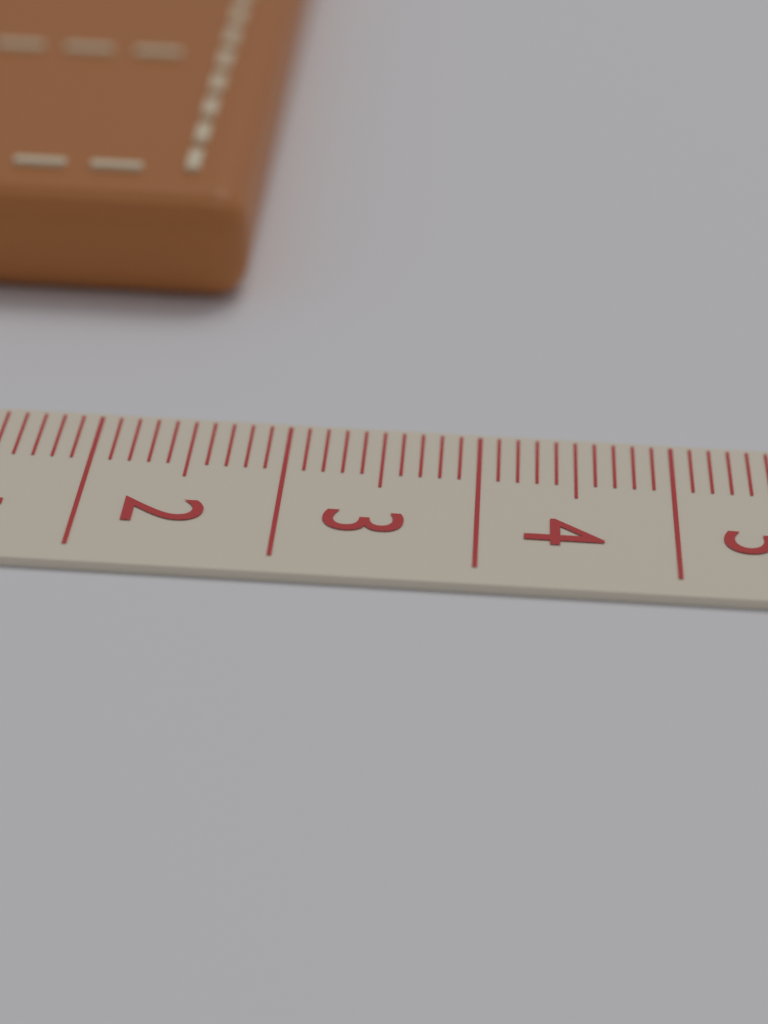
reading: 2.6 cm
